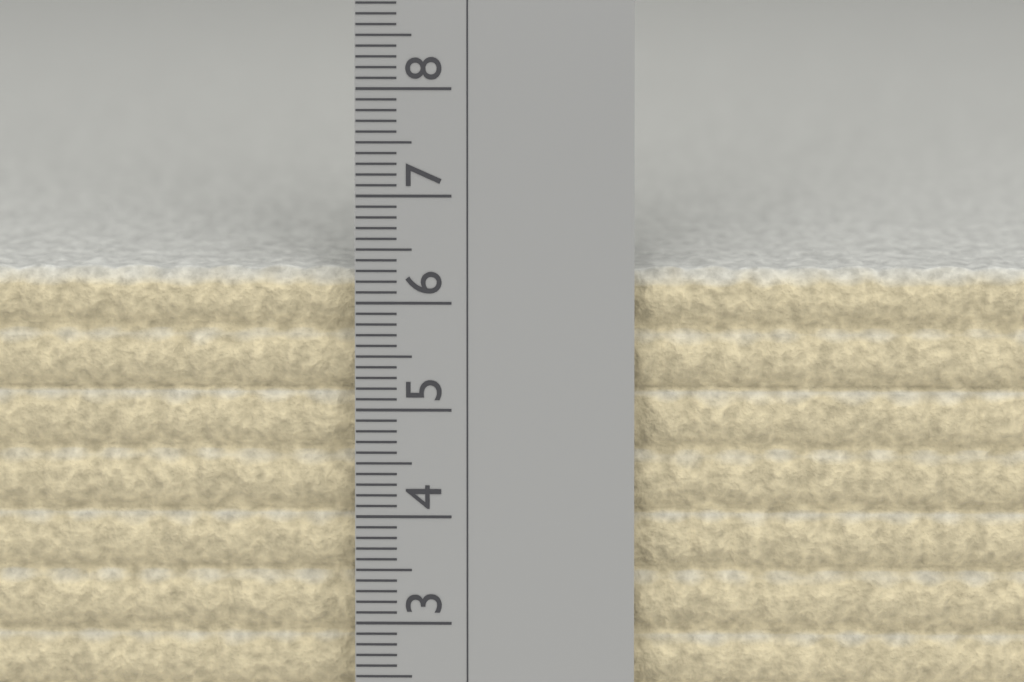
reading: 6.3 cm
